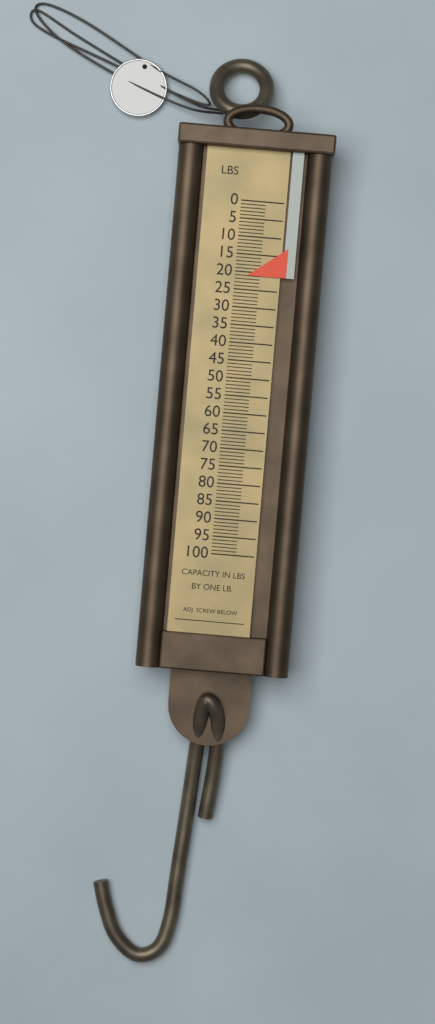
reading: 21 lb
